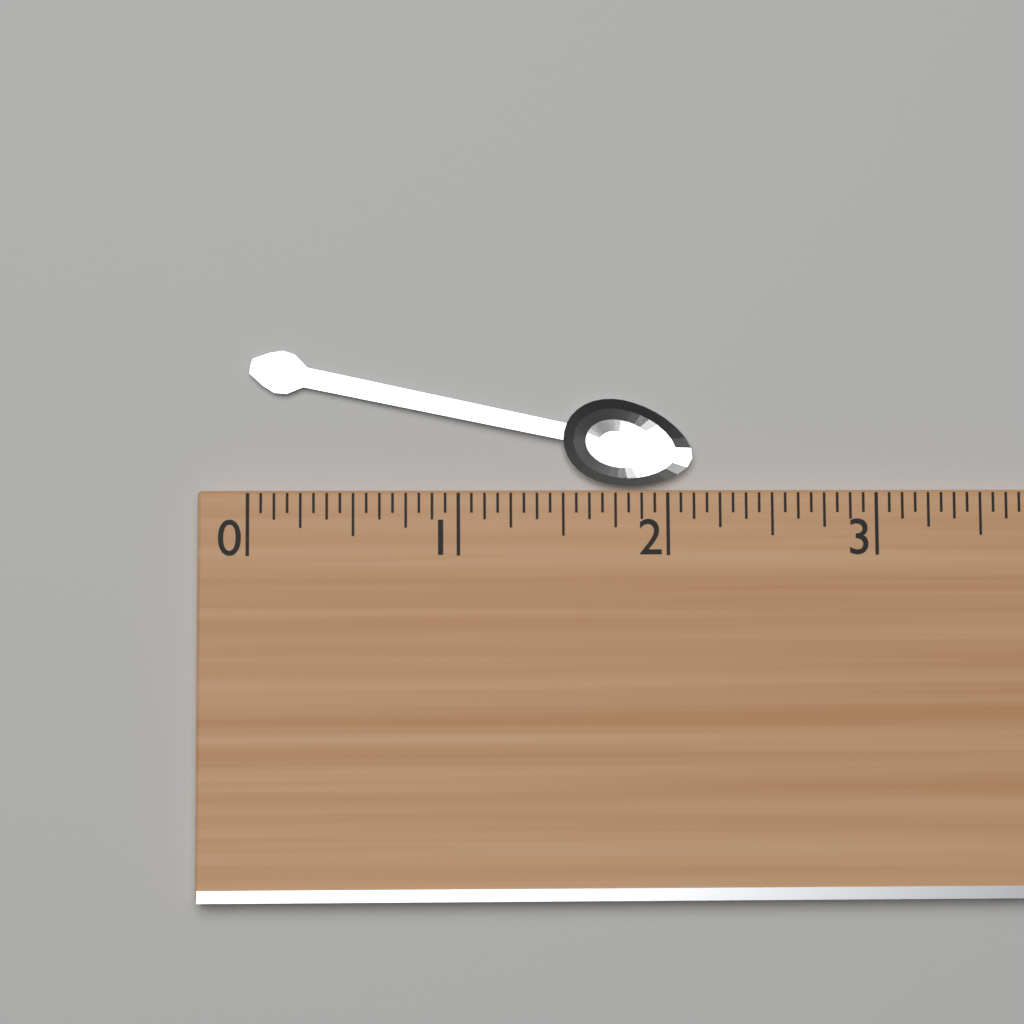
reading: 2.1250 (no unit)
